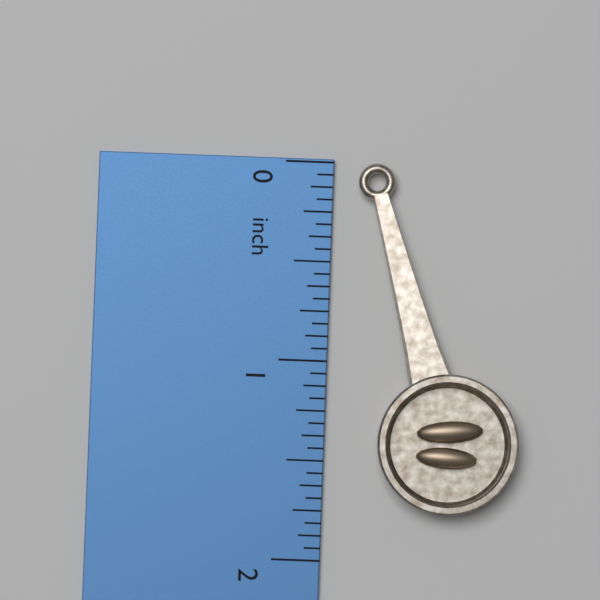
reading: 1.7500 inch
